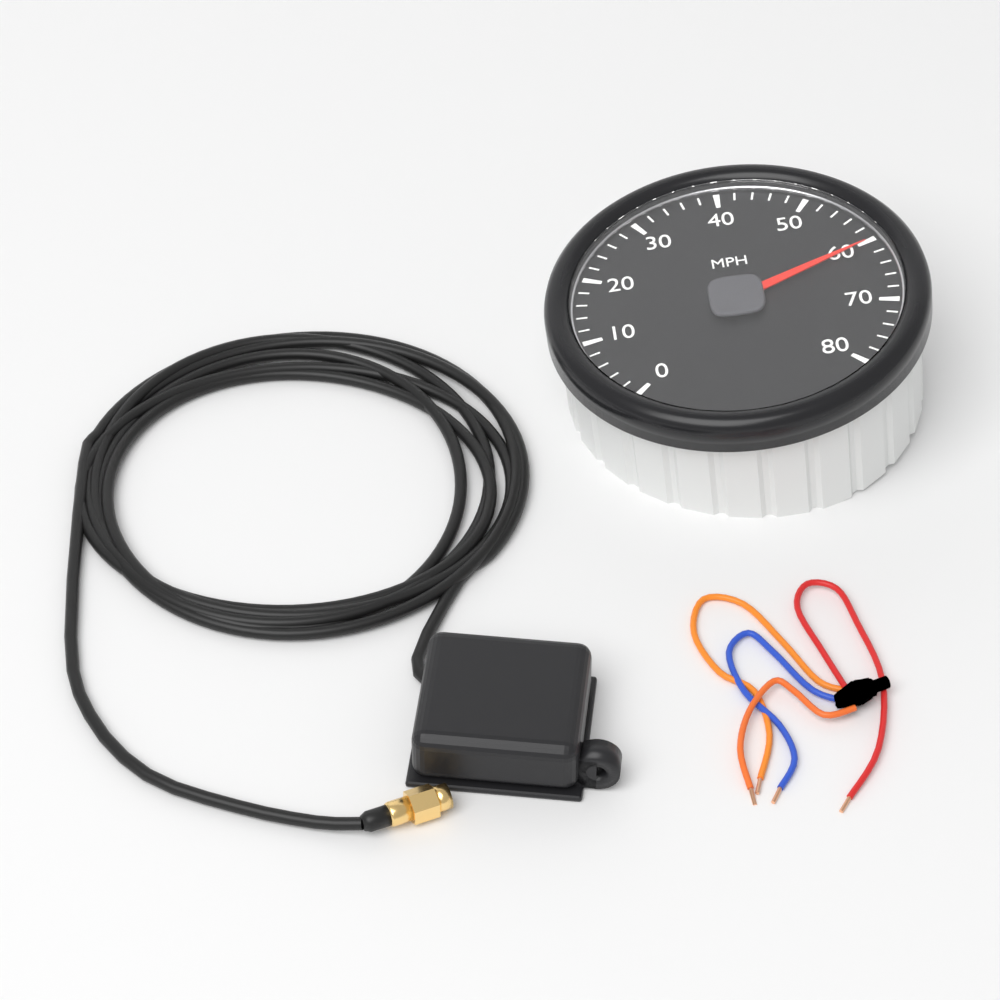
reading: 60 MPH
